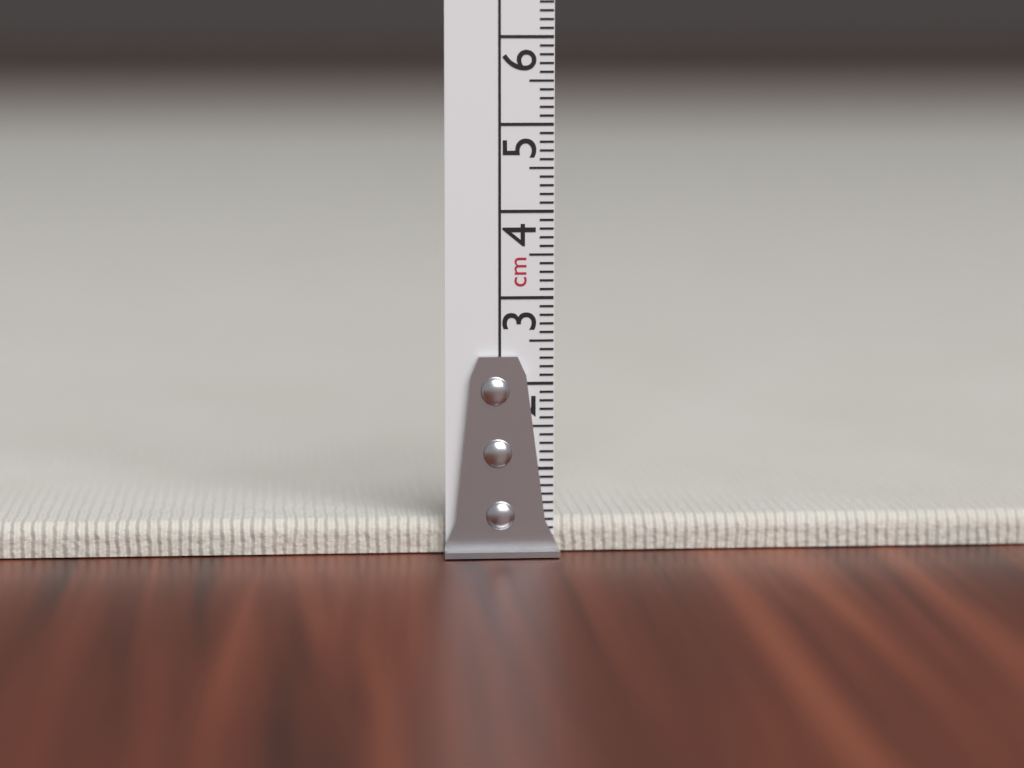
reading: 0.4 cm
